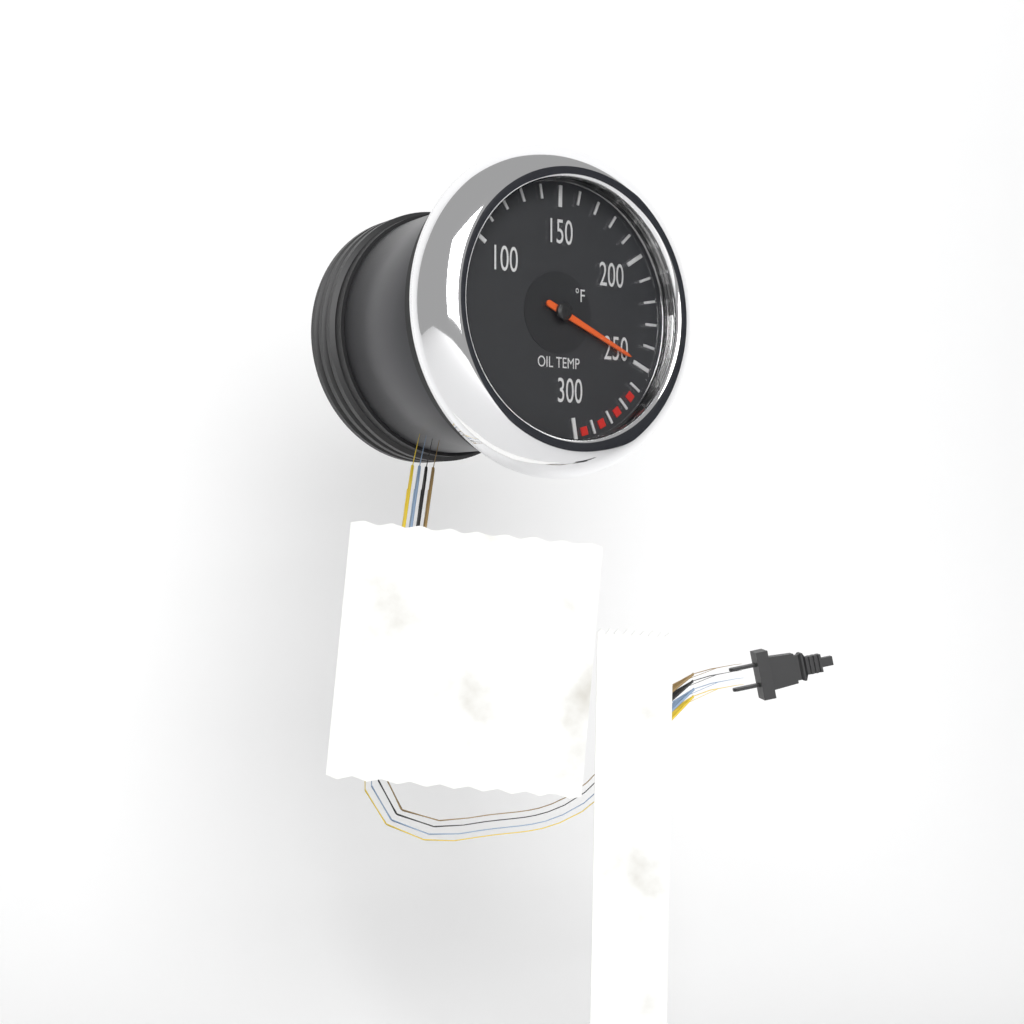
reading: 250 °F
